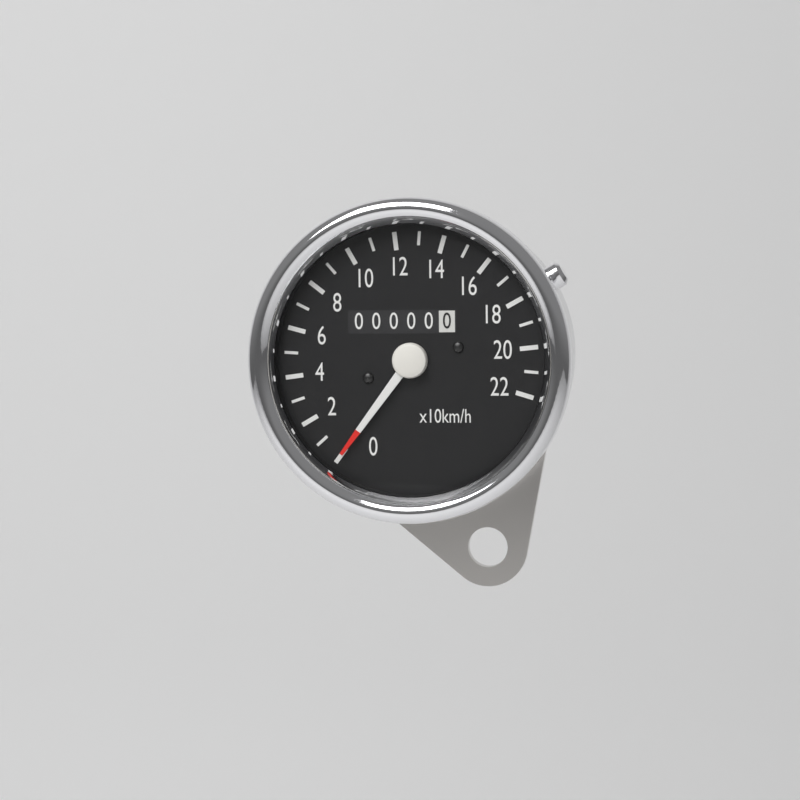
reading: 0 km/h
